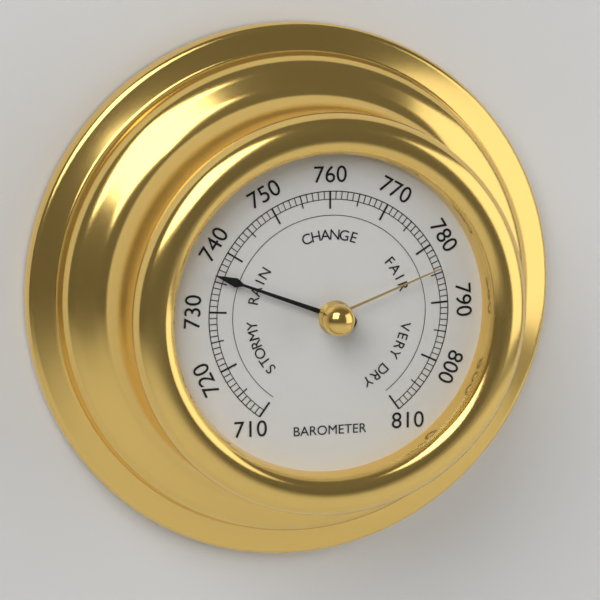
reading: 736 (no unit)
